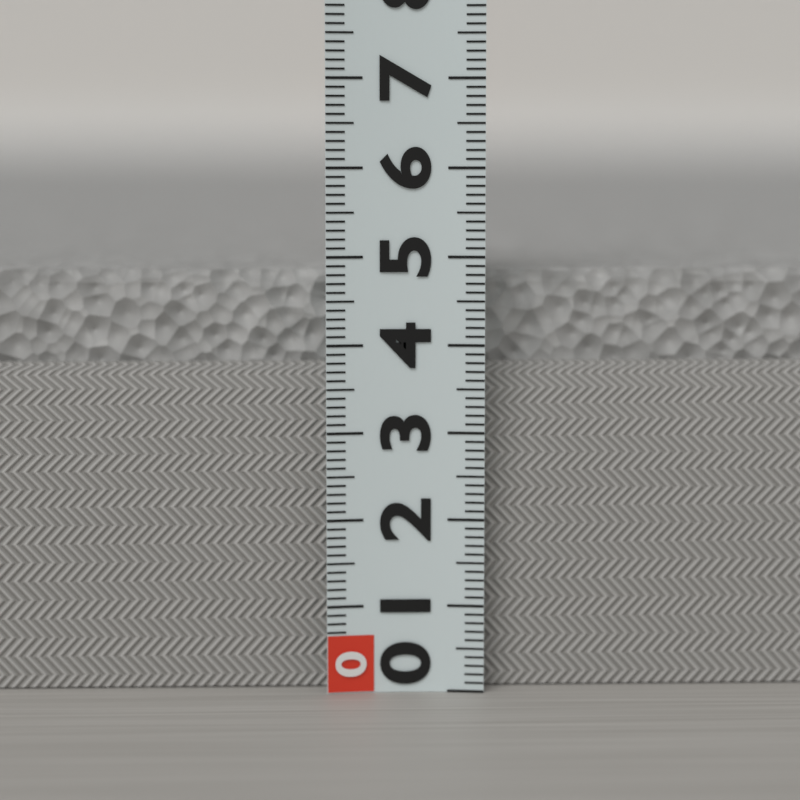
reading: 4.8 (no unit)
